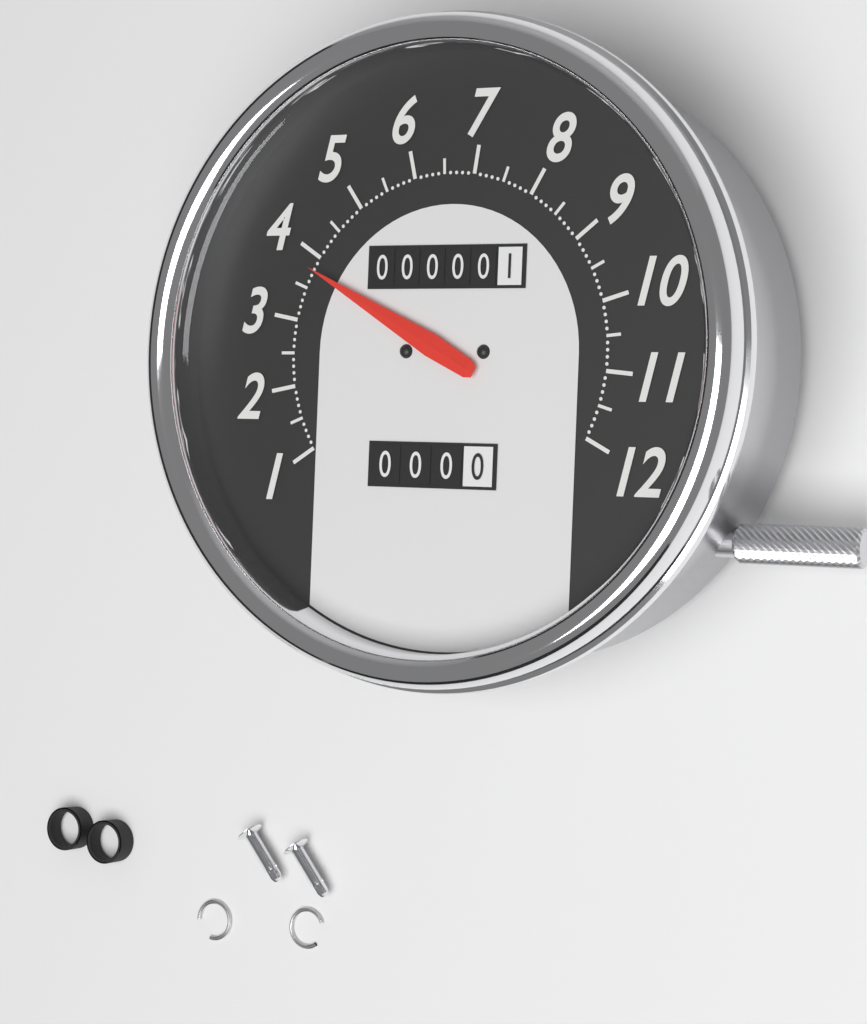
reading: 3.8 (no unit)
